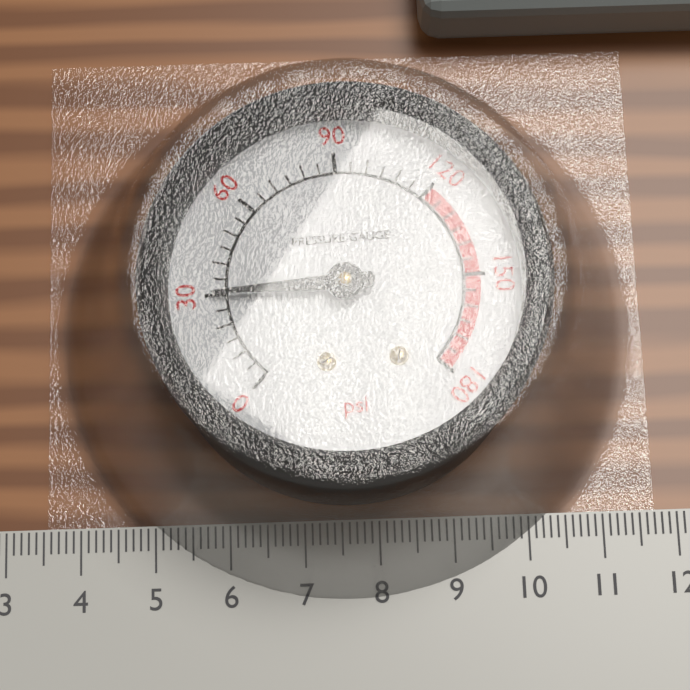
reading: 30 psi
